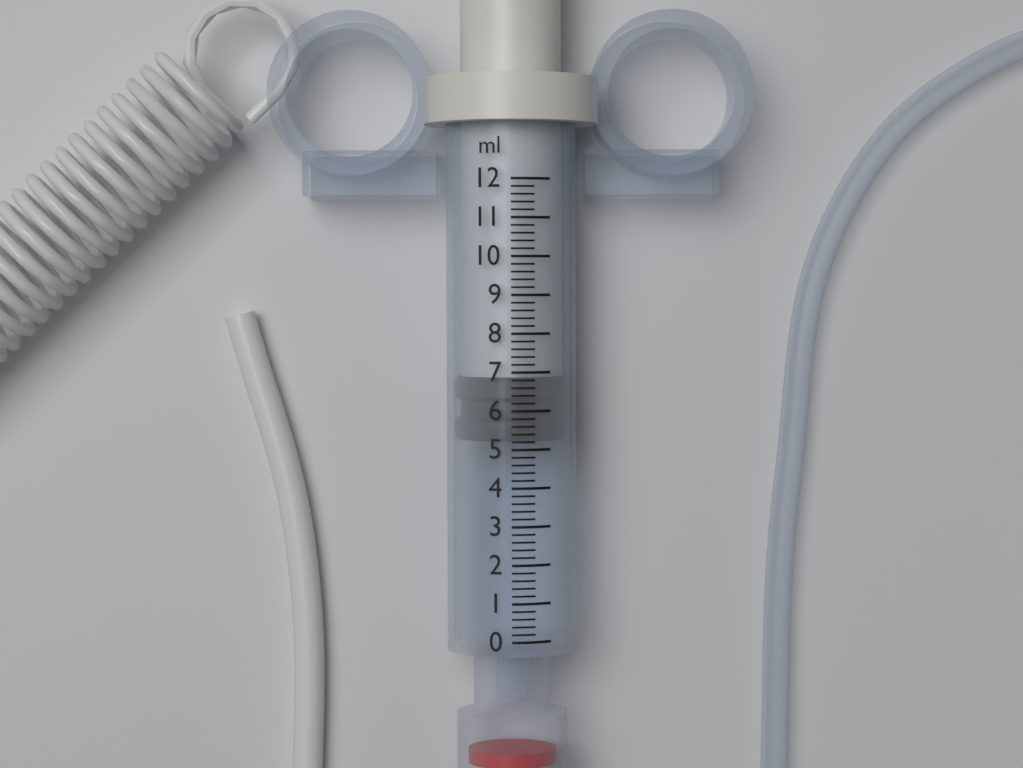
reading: 5.2 ml
